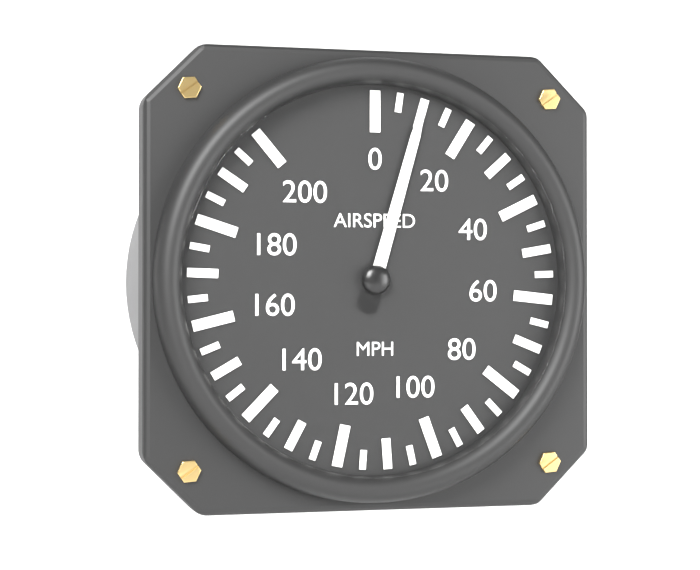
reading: 10 mph
